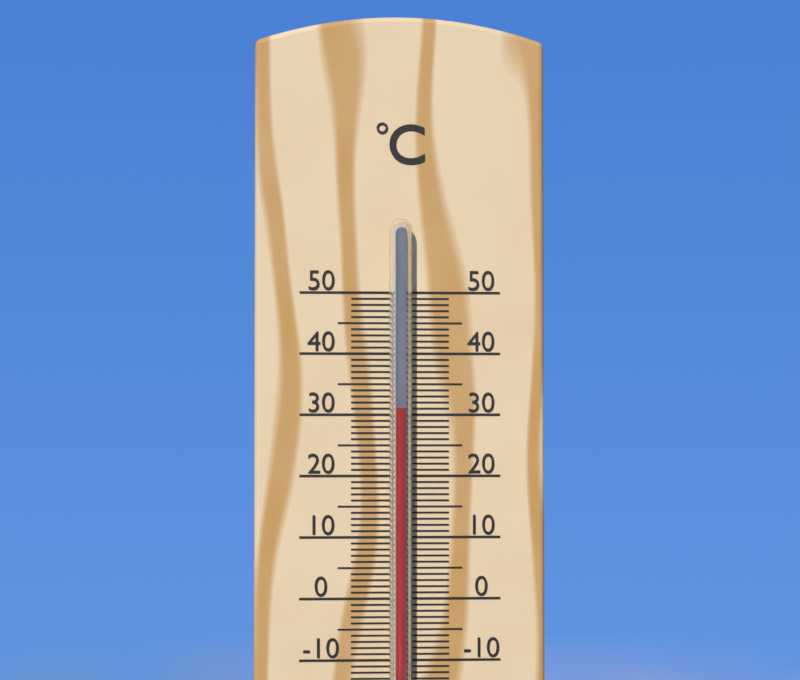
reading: 31 °C
